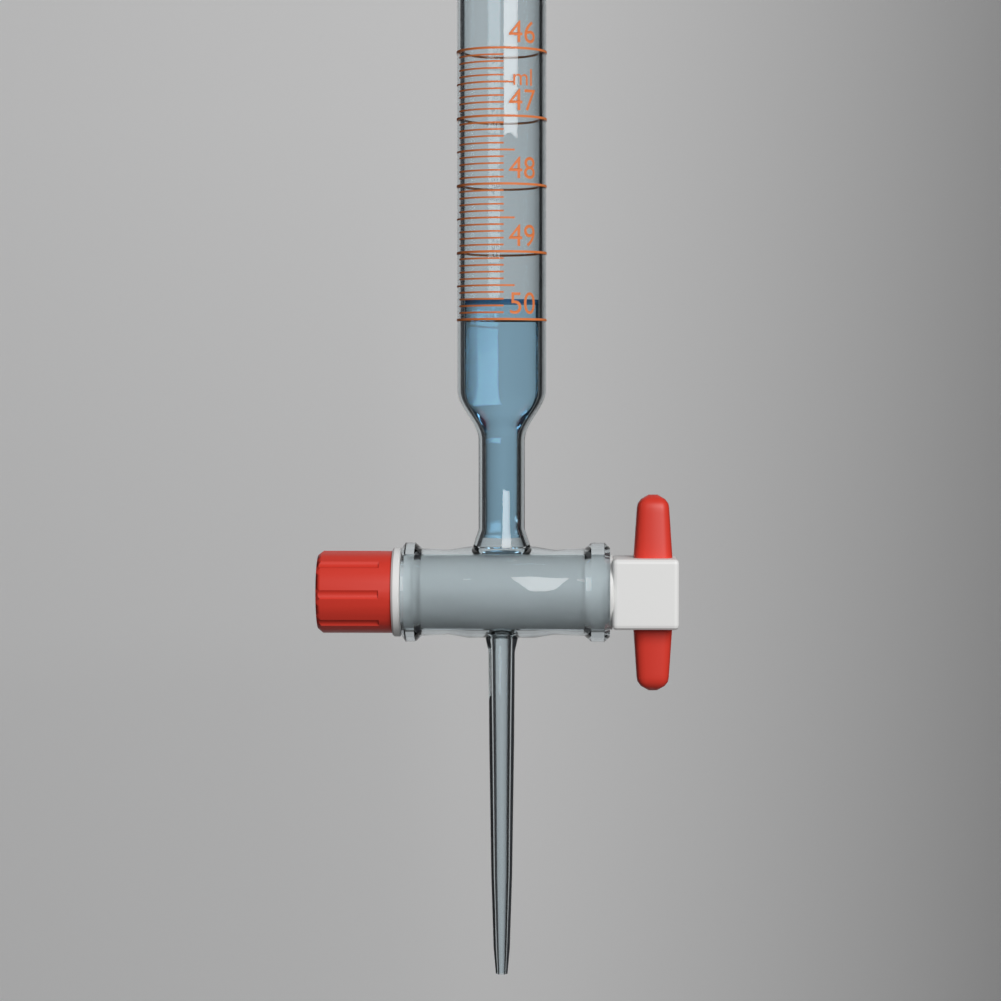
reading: 49.7 ml
